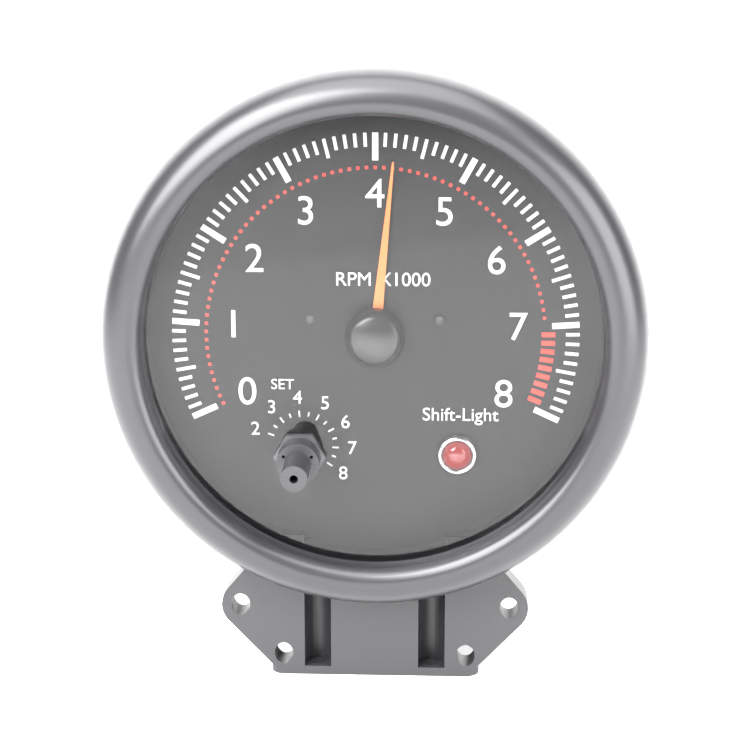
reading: 4.2 RPM x1000
